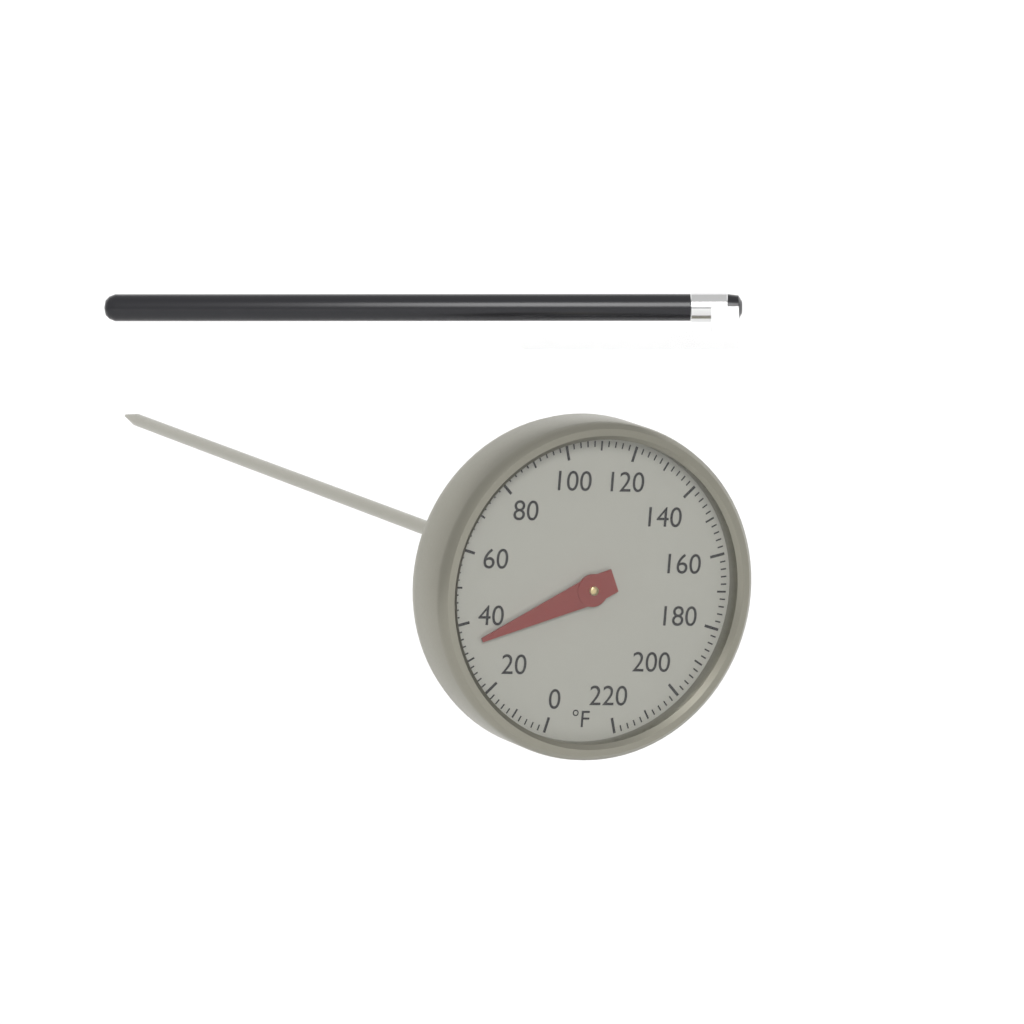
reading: 34 °F
